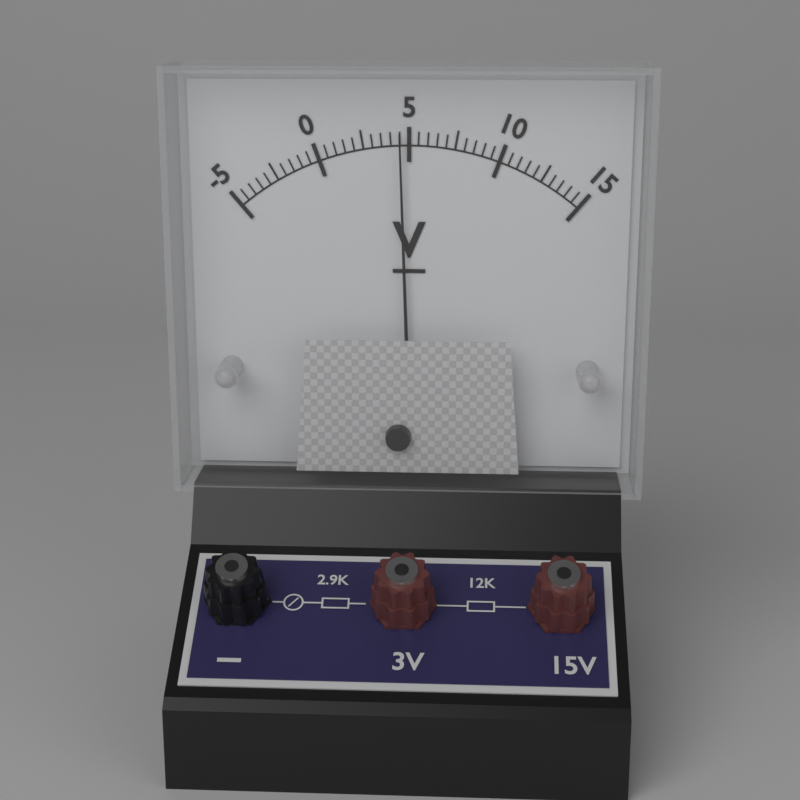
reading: 4.5 V
